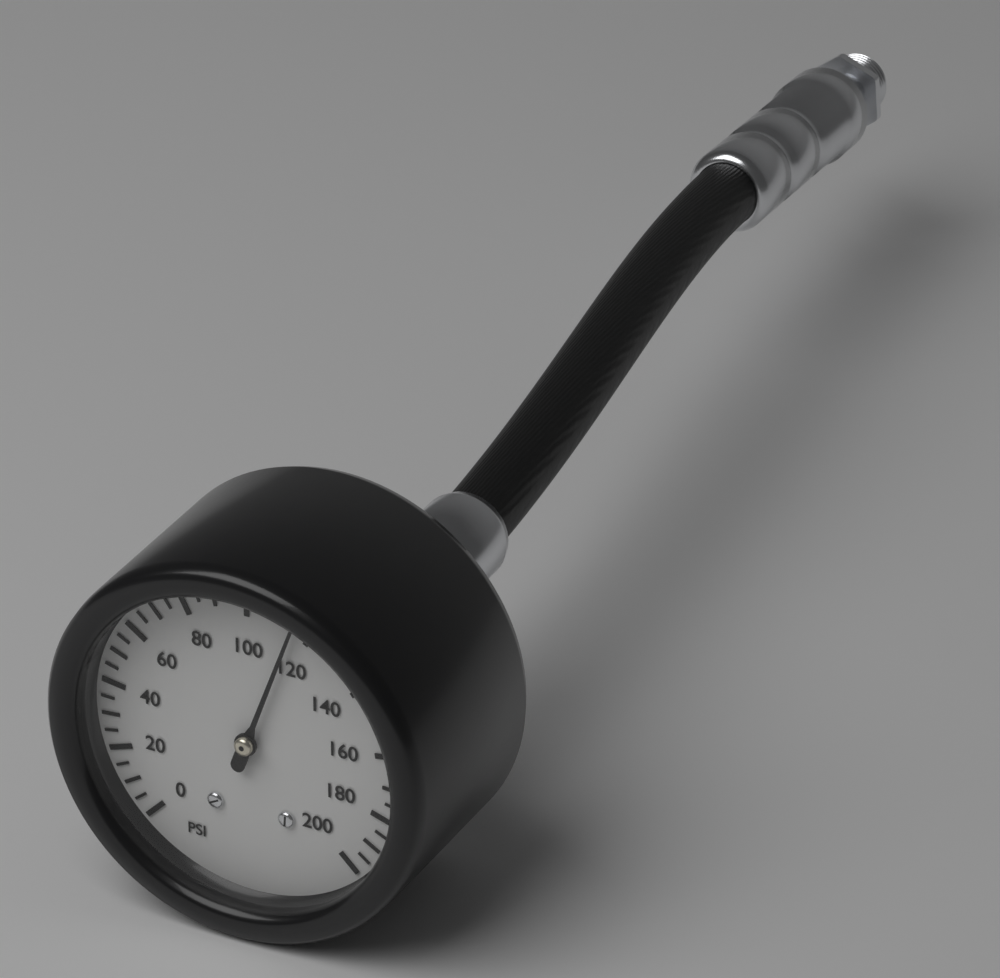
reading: 115 psi
